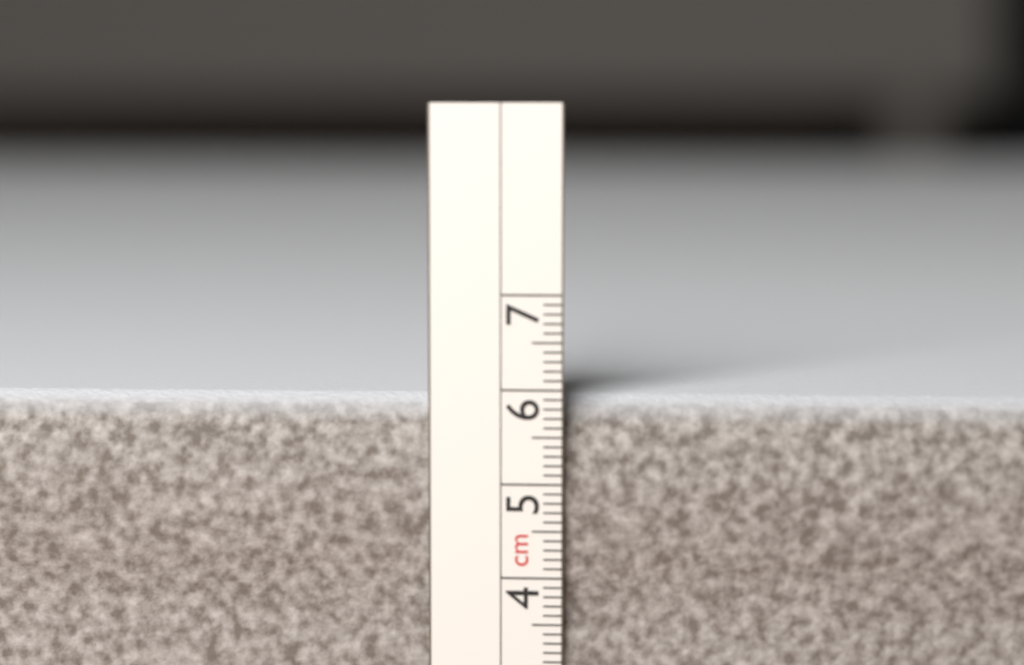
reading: 5.9 cm
